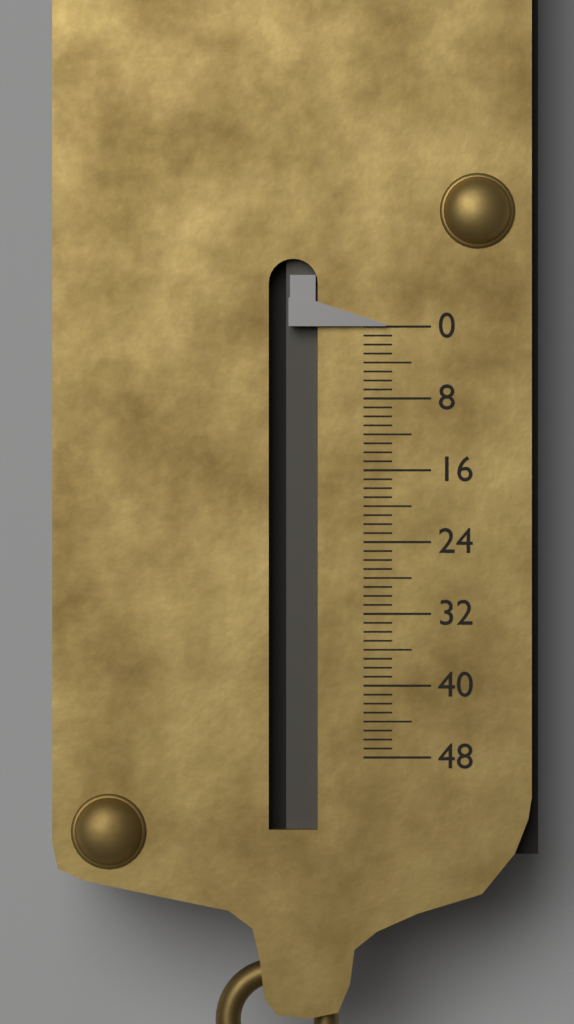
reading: 0 (no unit)
